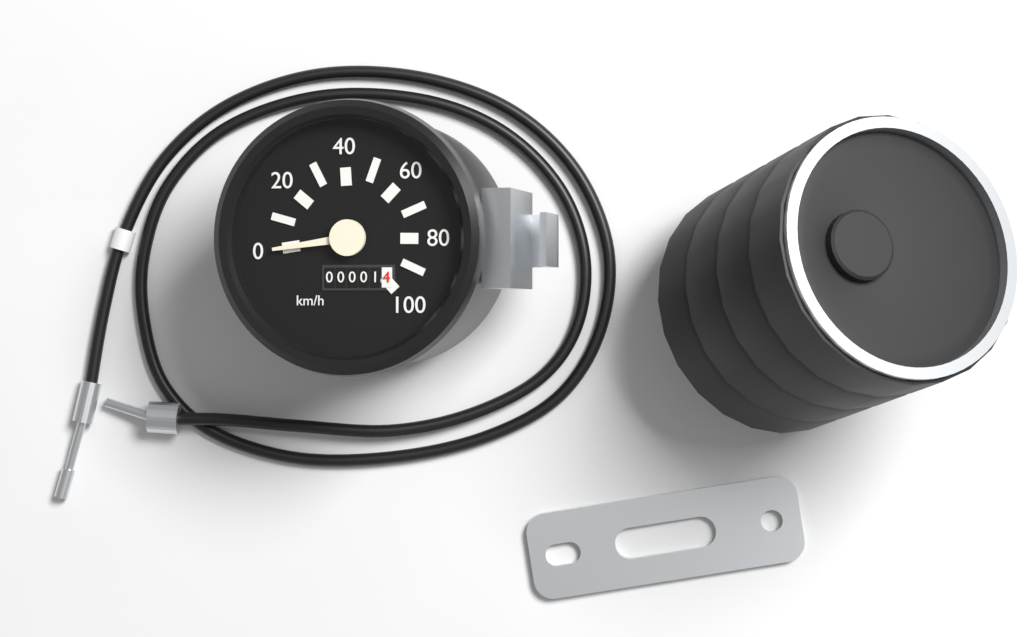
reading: 0 km/h
